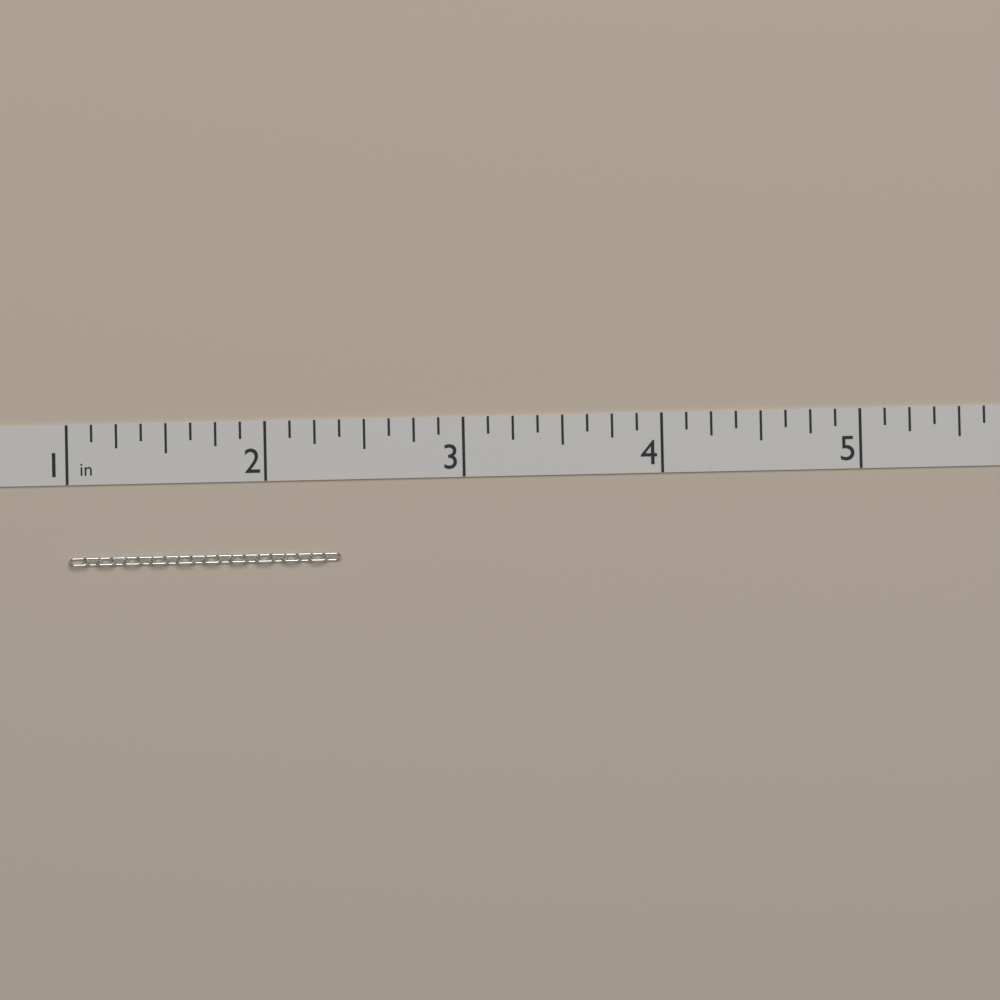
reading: 2.375 in
